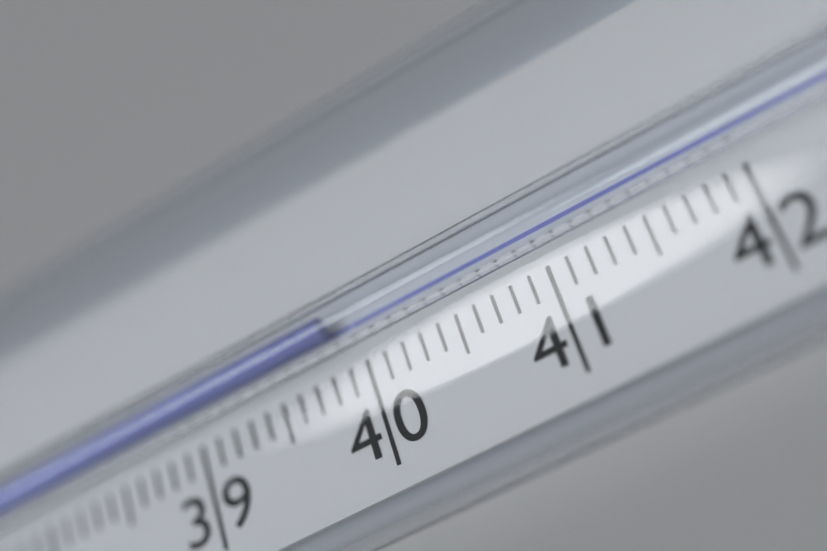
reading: 39.9 °C
